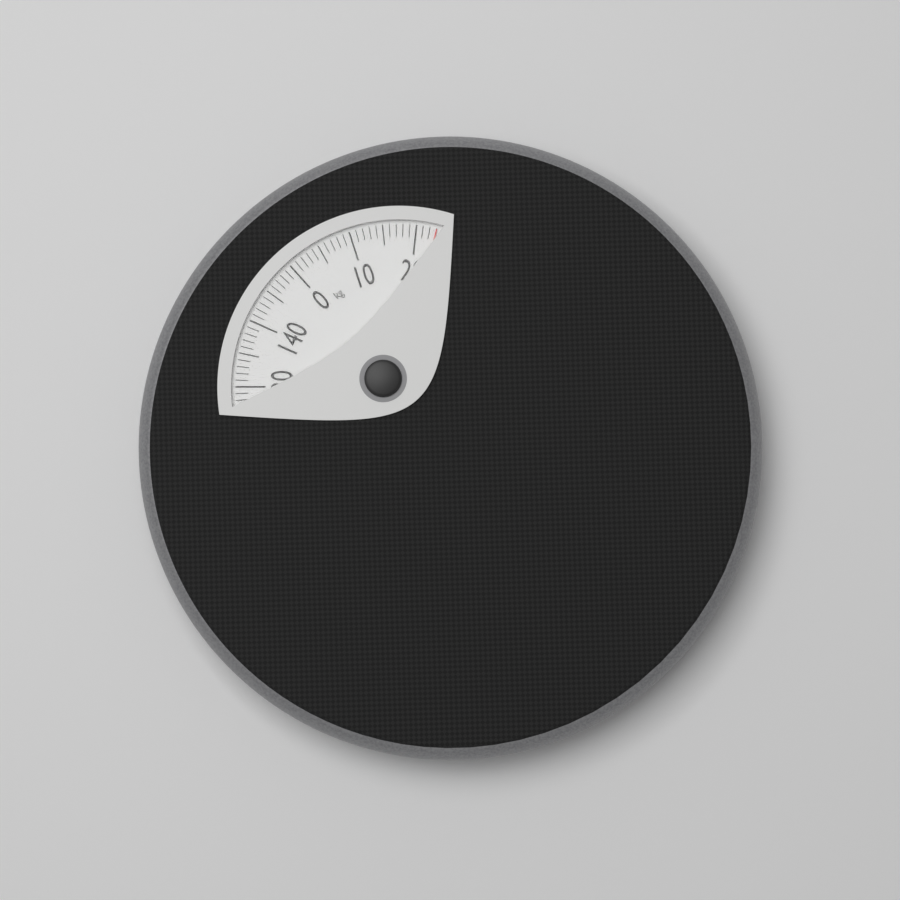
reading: 23 kg
